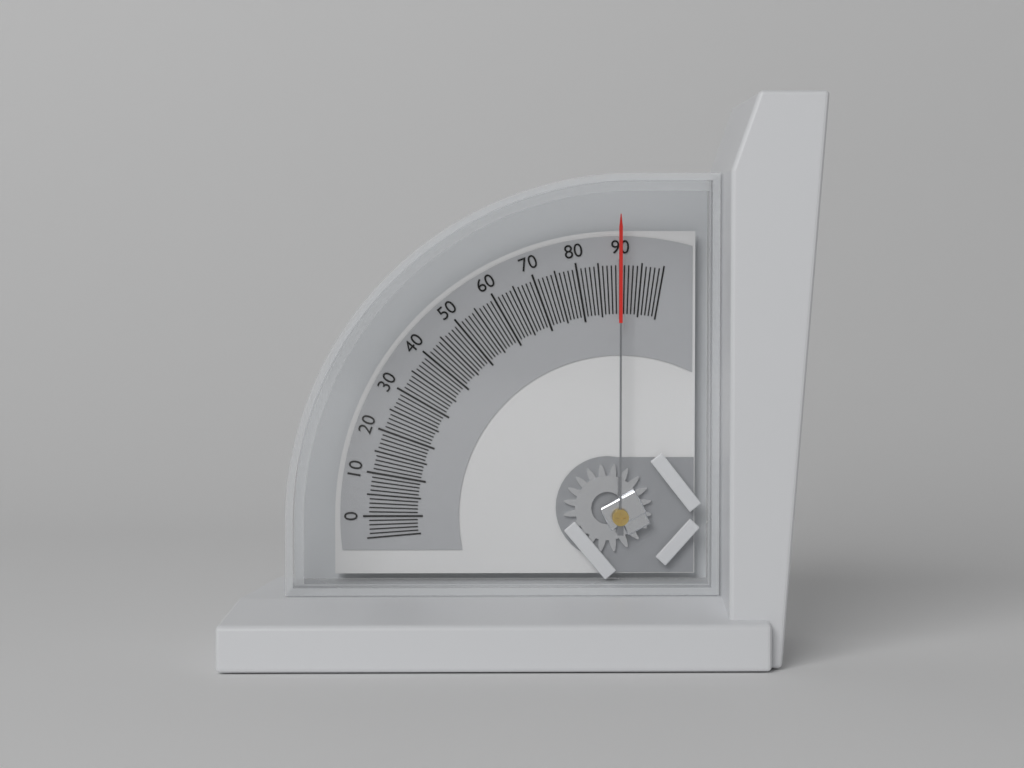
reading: 90 (no unit)
